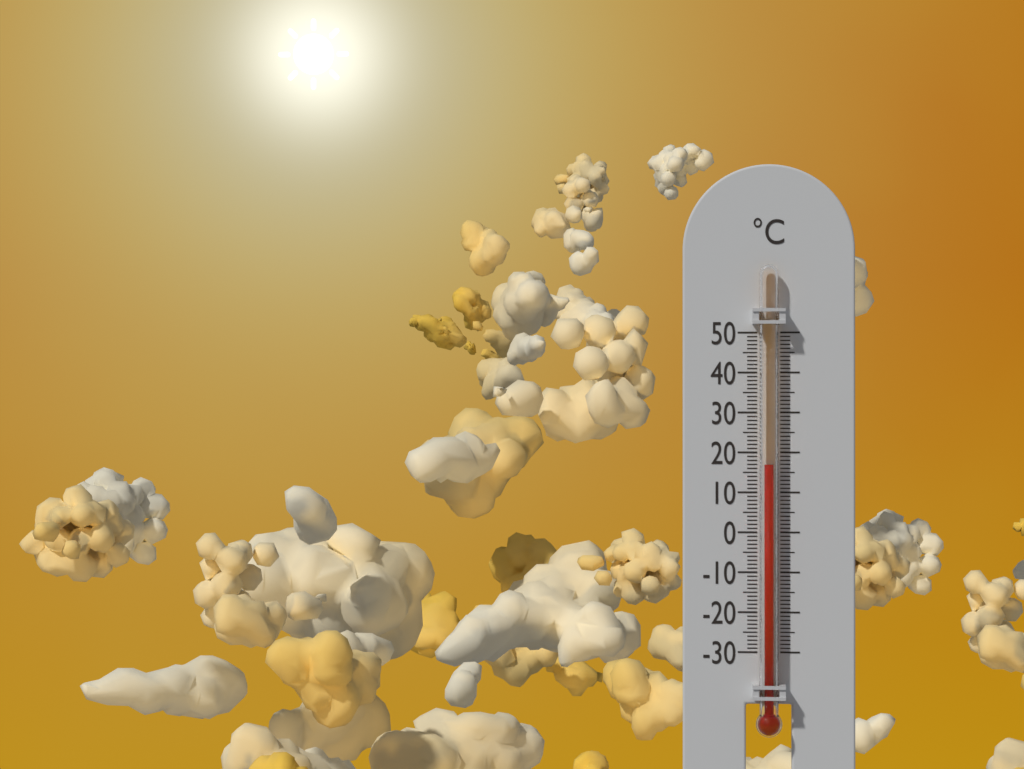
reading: 17 °C
